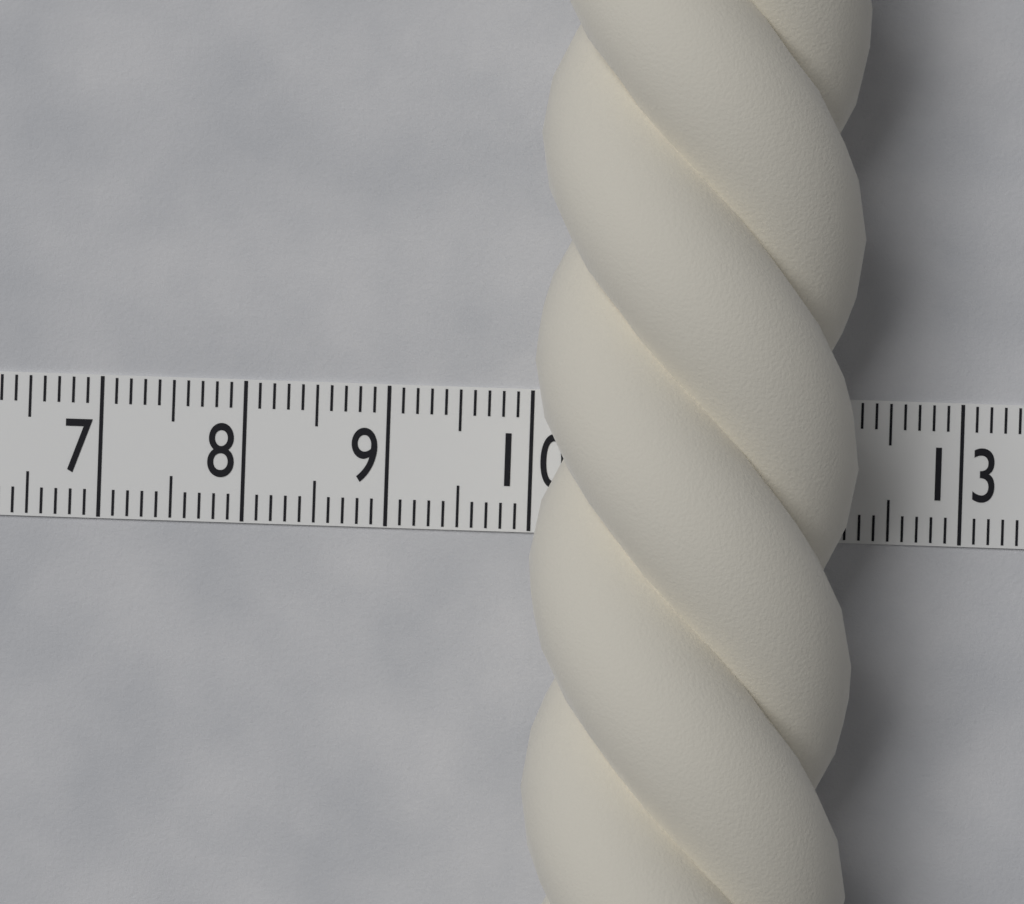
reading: 12.2 (no unit)
